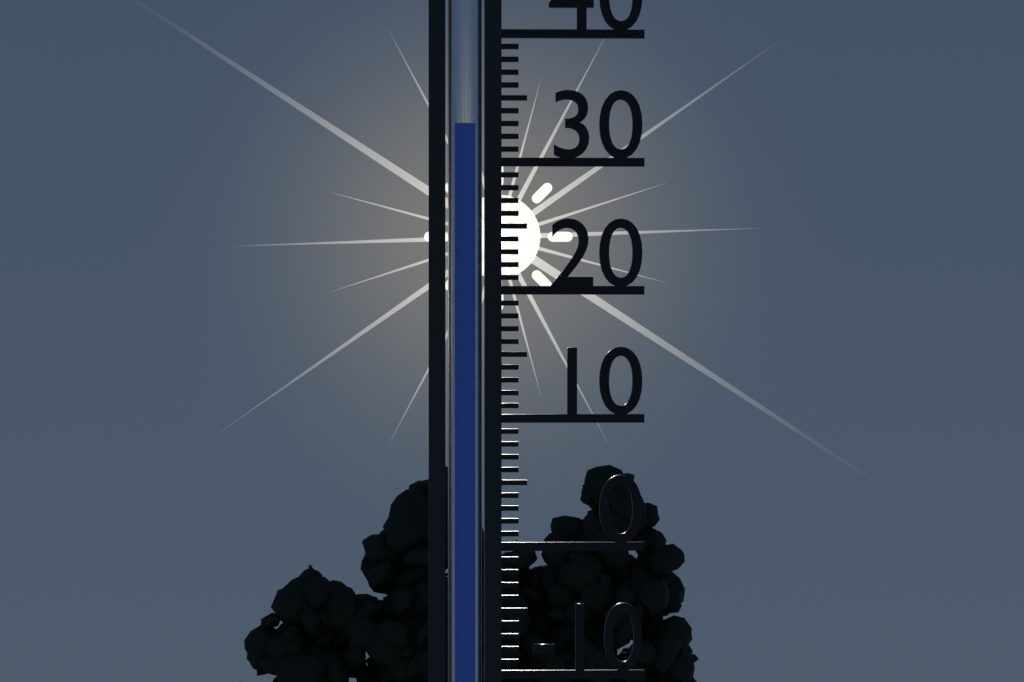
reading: 33 (no unit)
